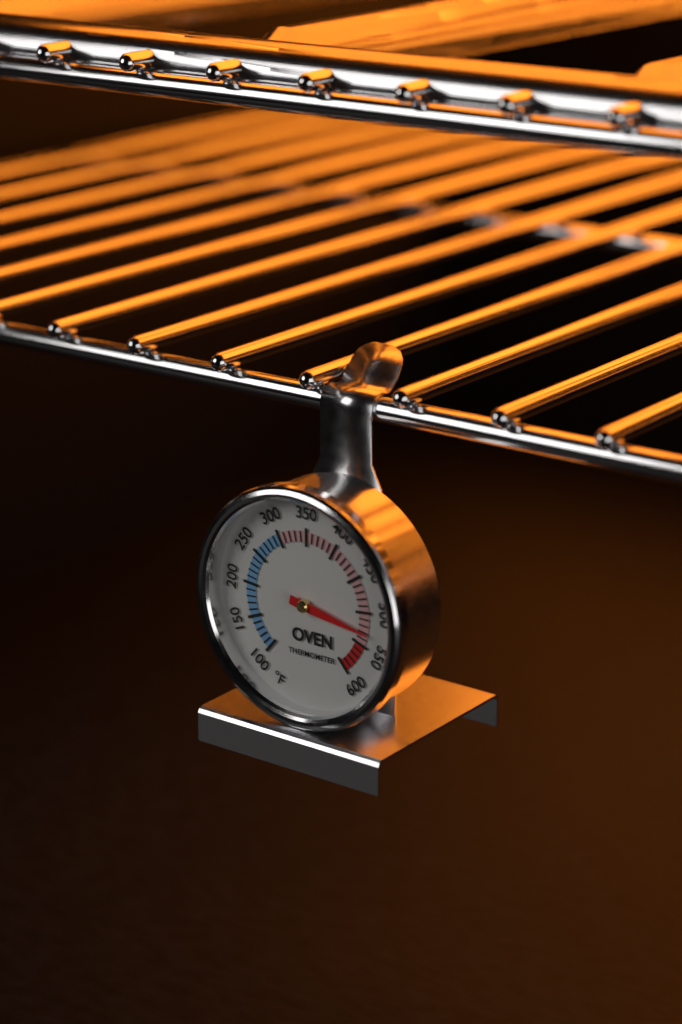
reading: 530 °F
